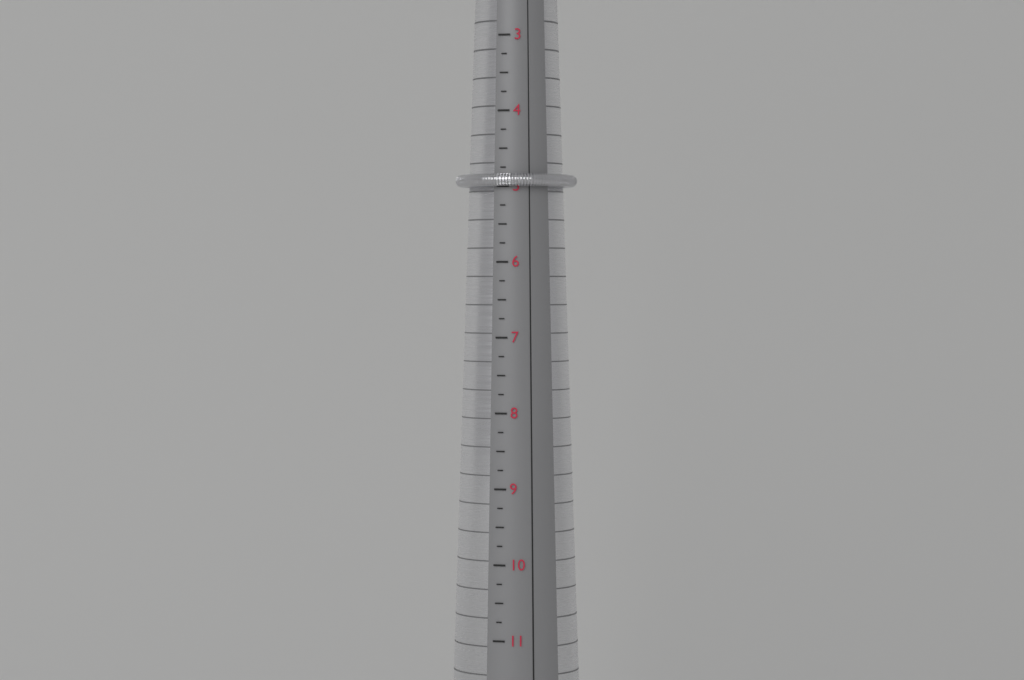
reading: 5.00 (no unit)
